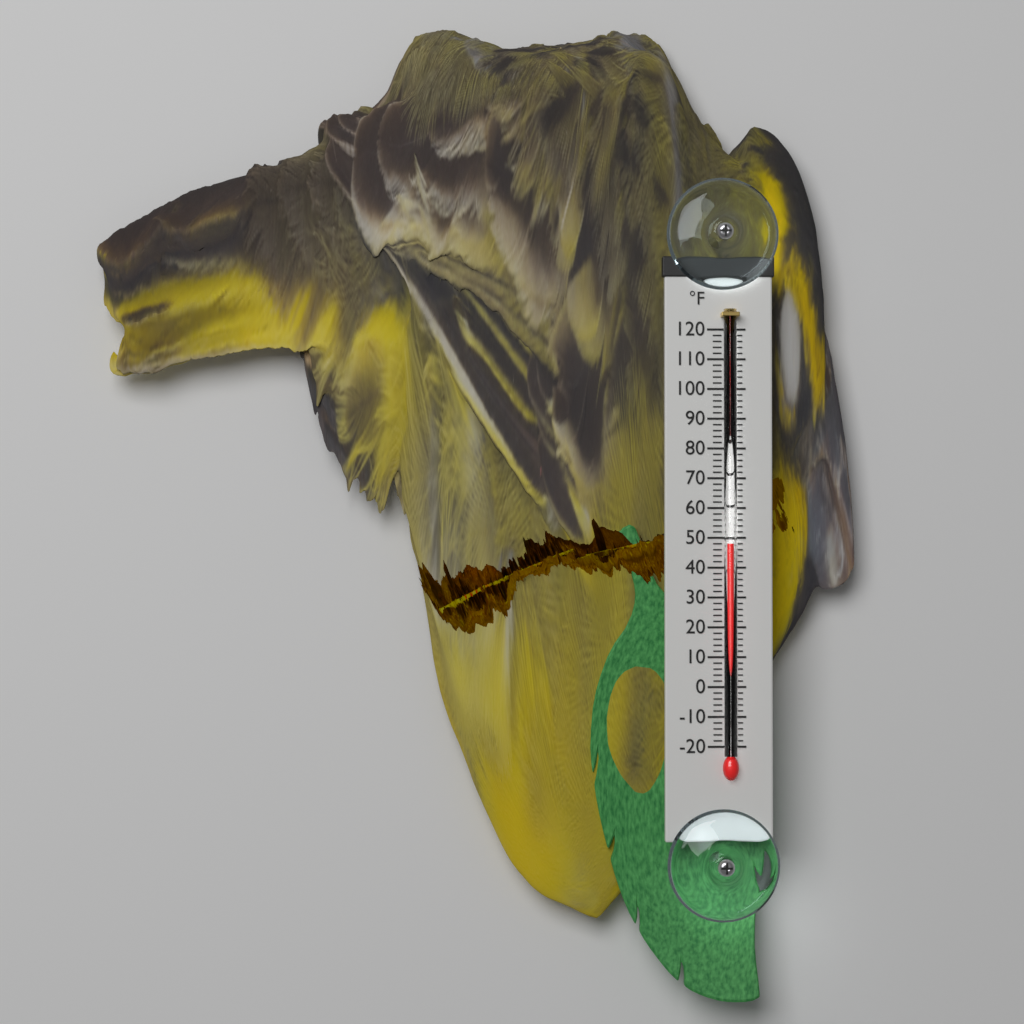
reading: 48 °F
